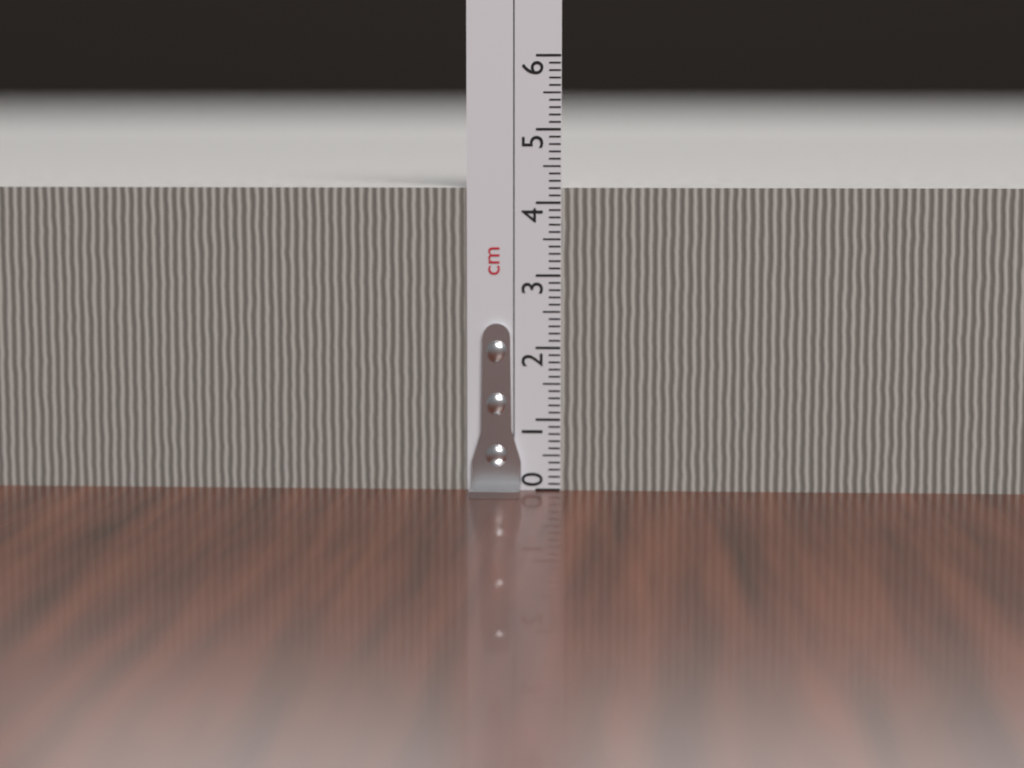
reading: 4.2 cm
